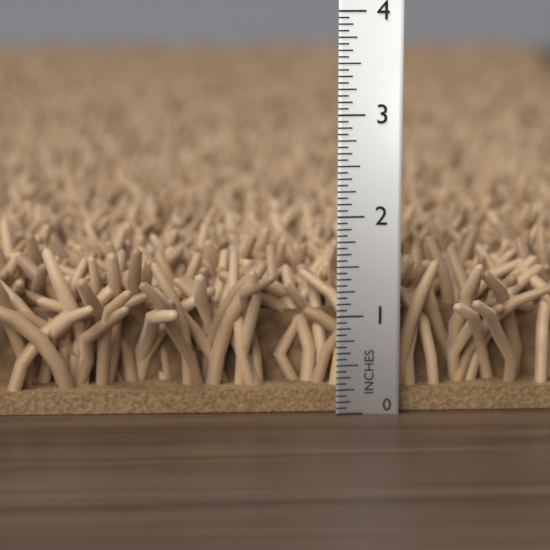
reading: 1.6875 in
